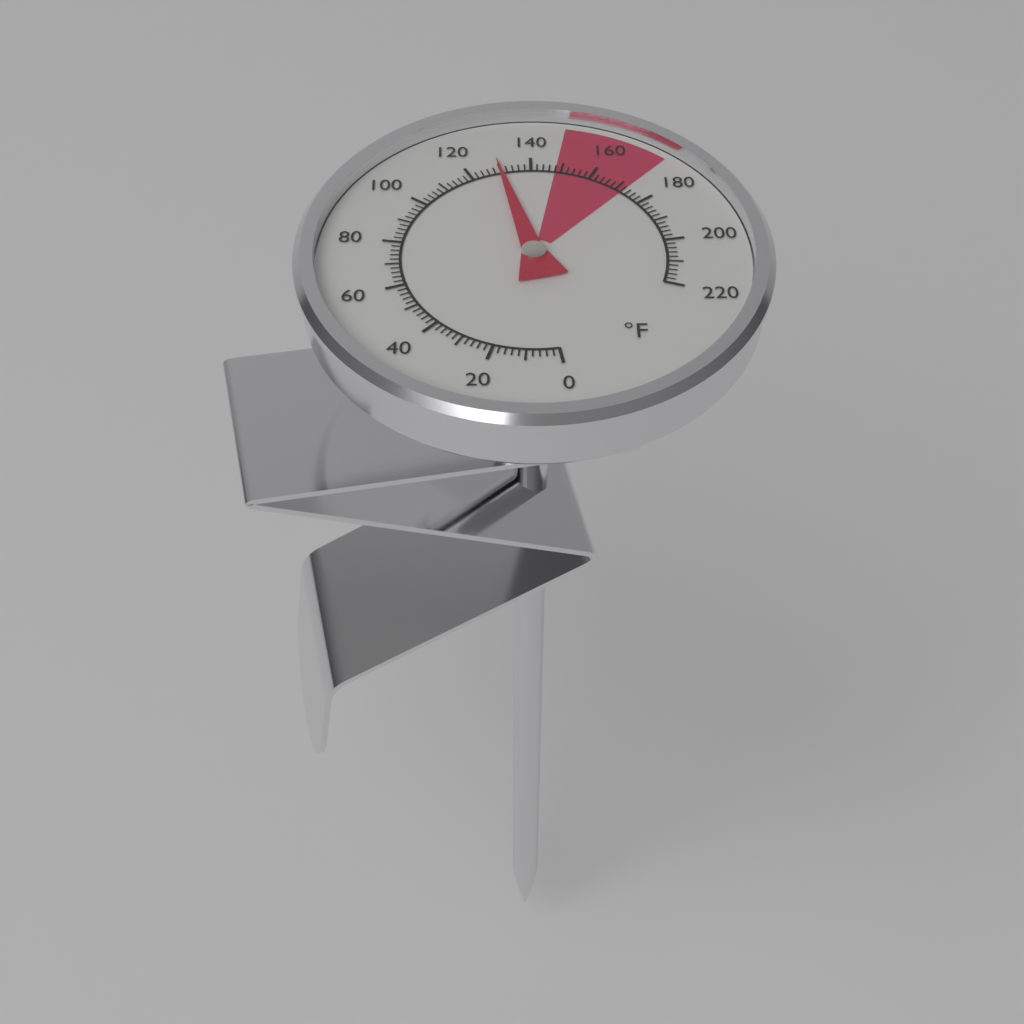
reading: 130 °F
